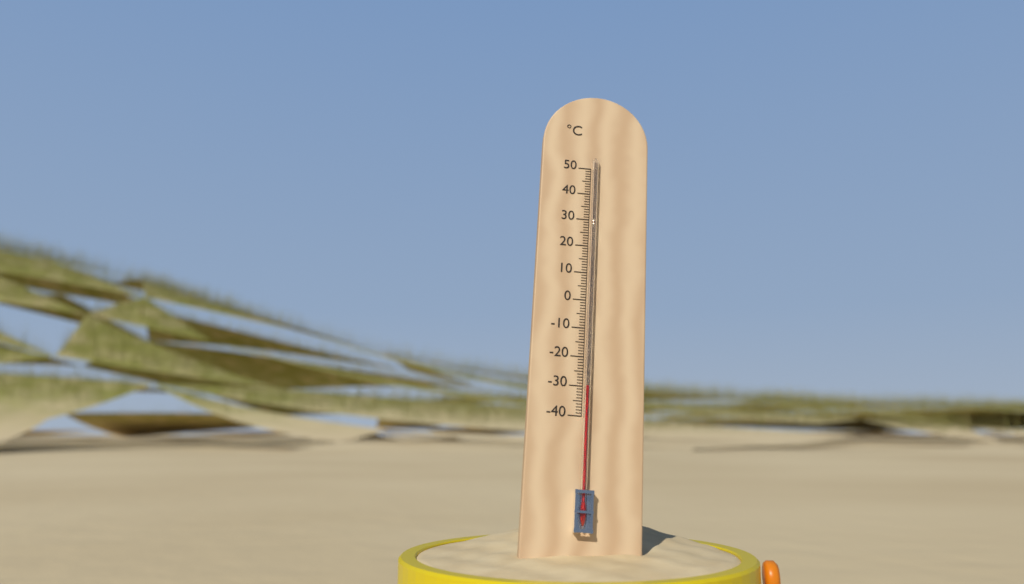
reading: -30 °C
